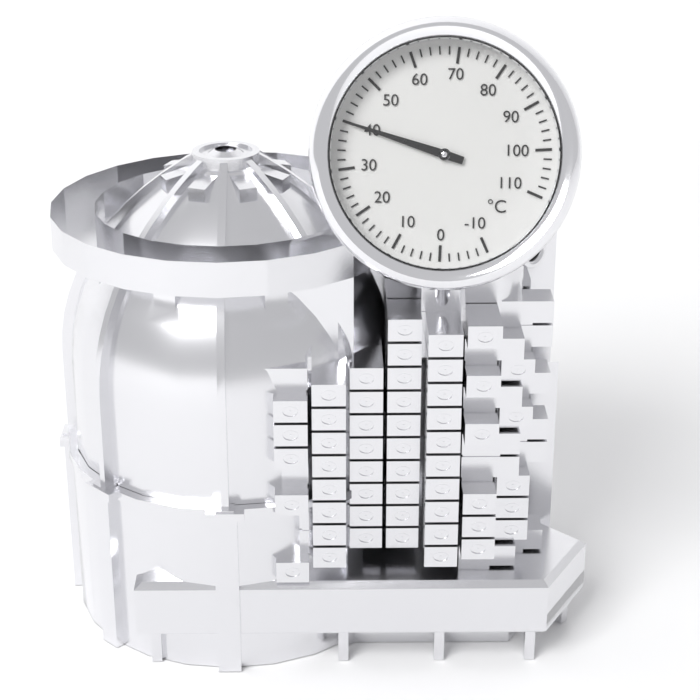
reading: 40 °C
